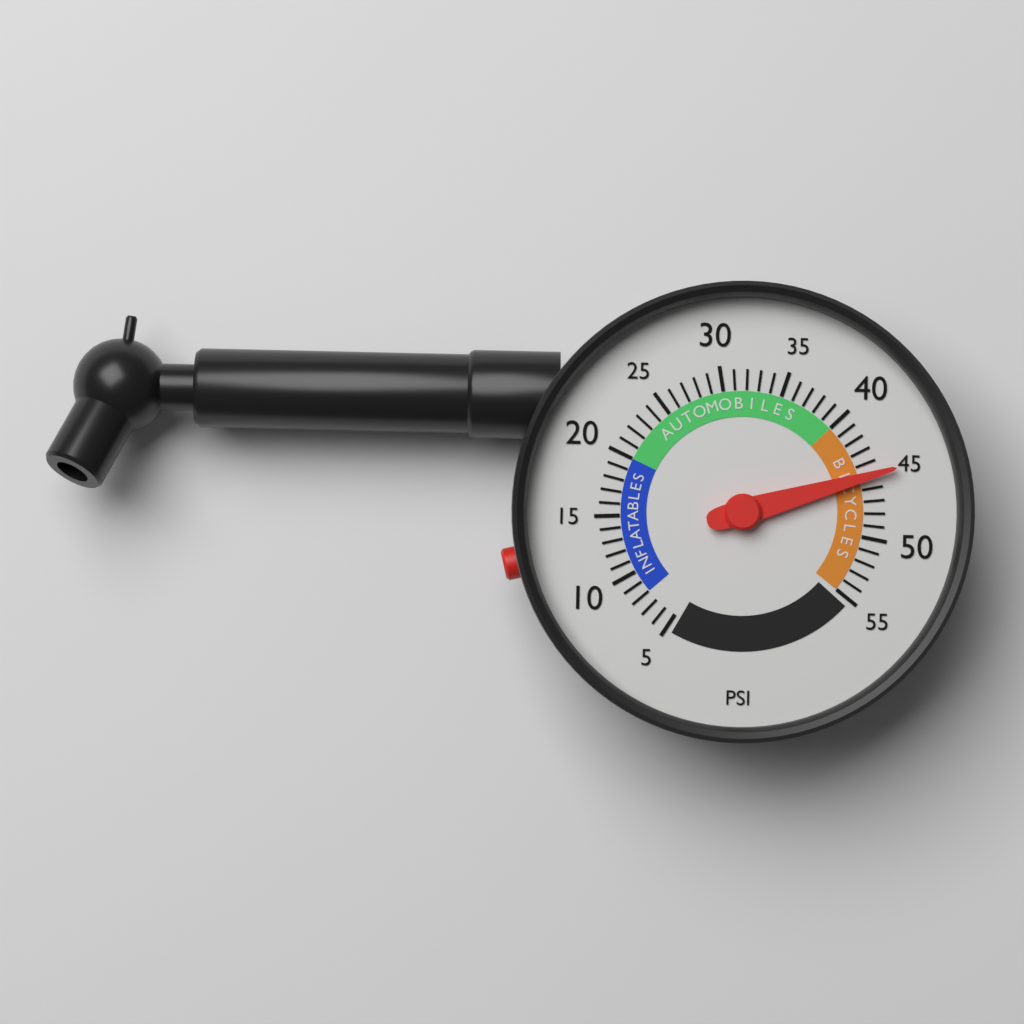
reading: 45 psi
